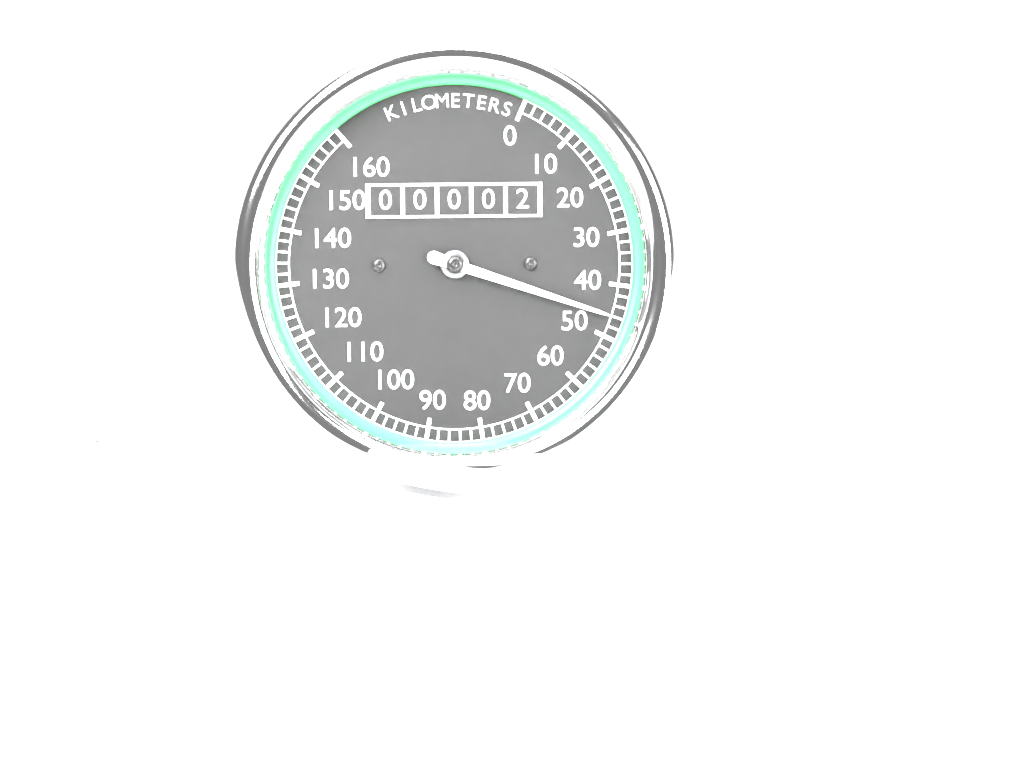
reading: 46 km/h
